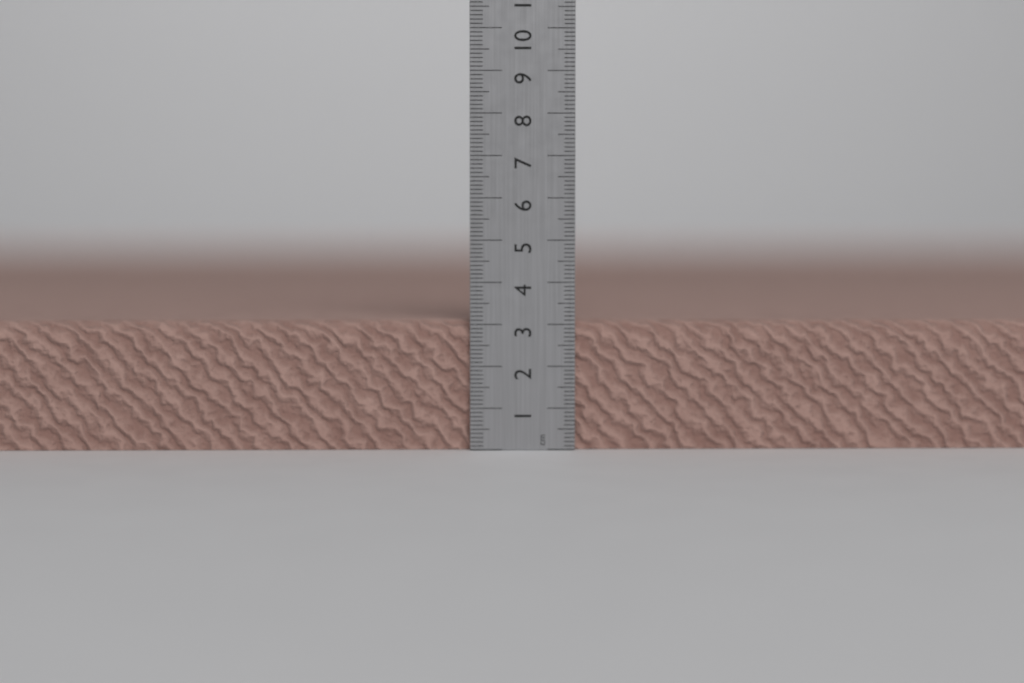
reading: 3.1 cm
